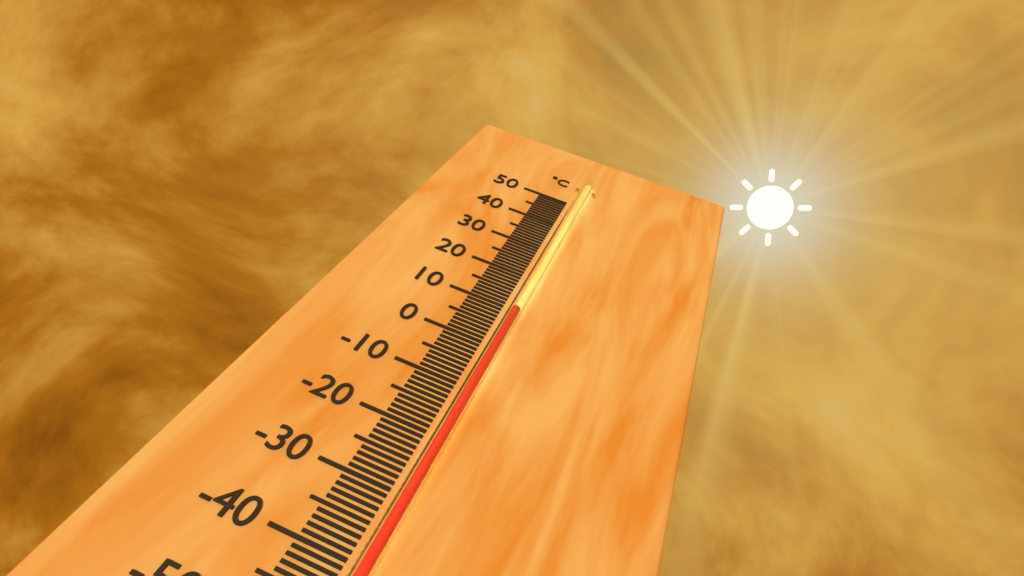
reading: 9 °C
